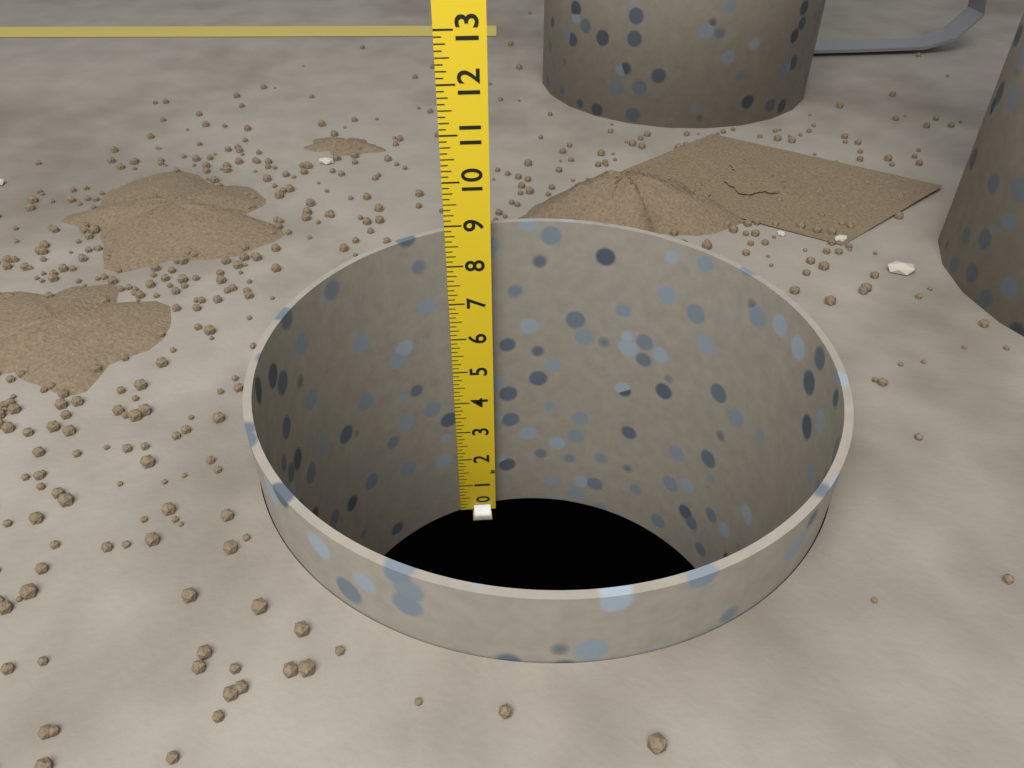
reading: 8.875 in
